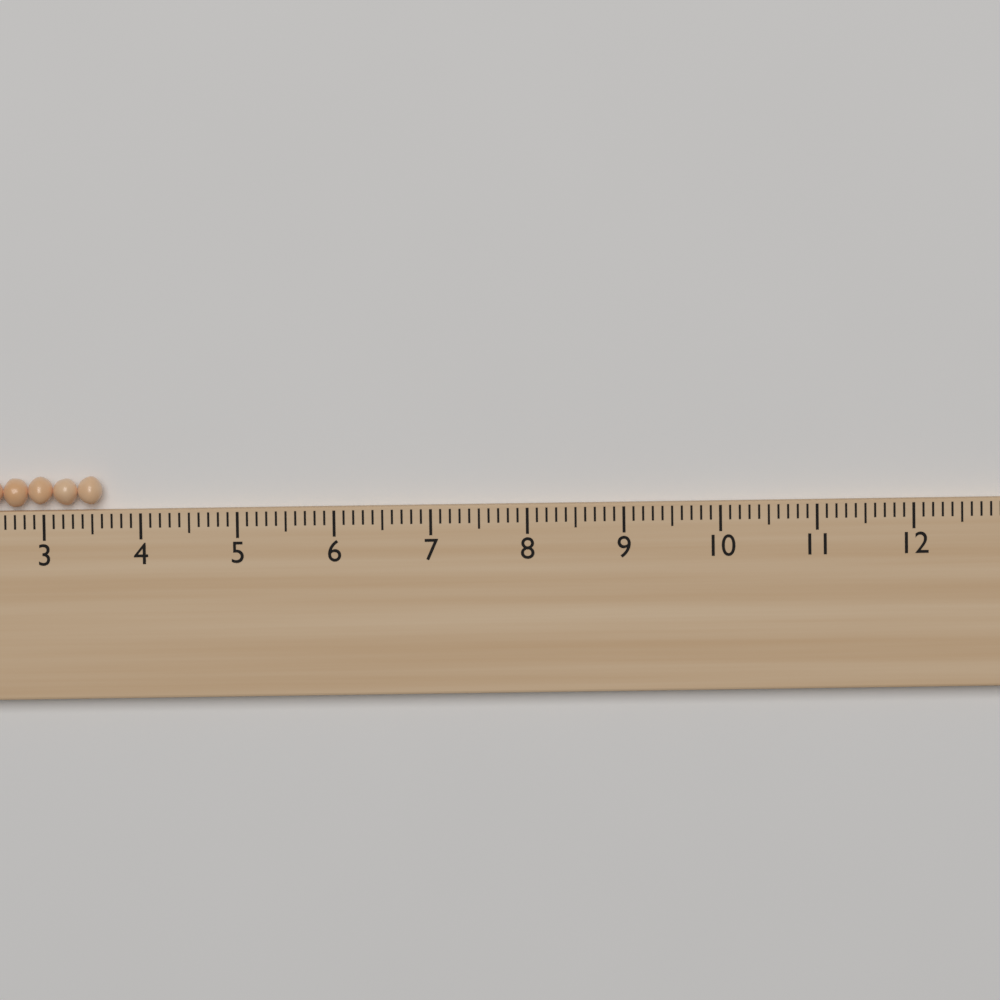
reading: 3.6 (no unit)
